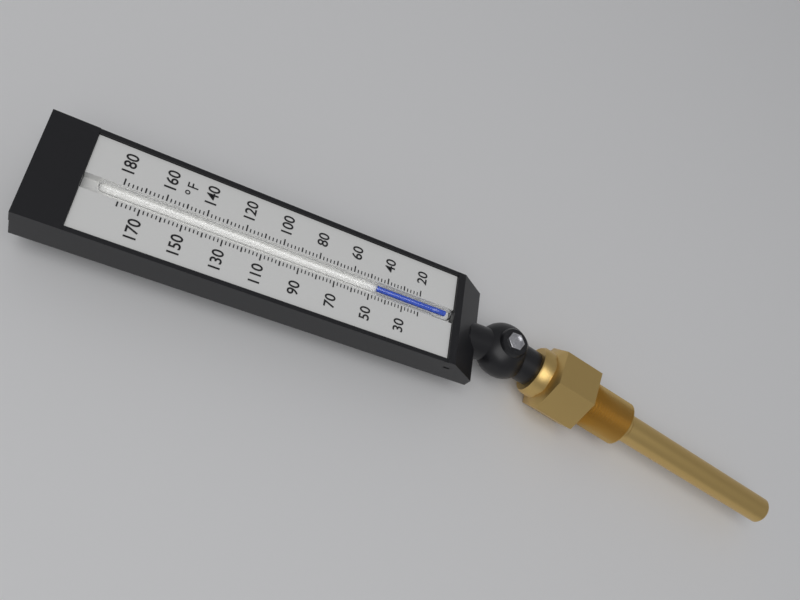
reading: 46 °F
